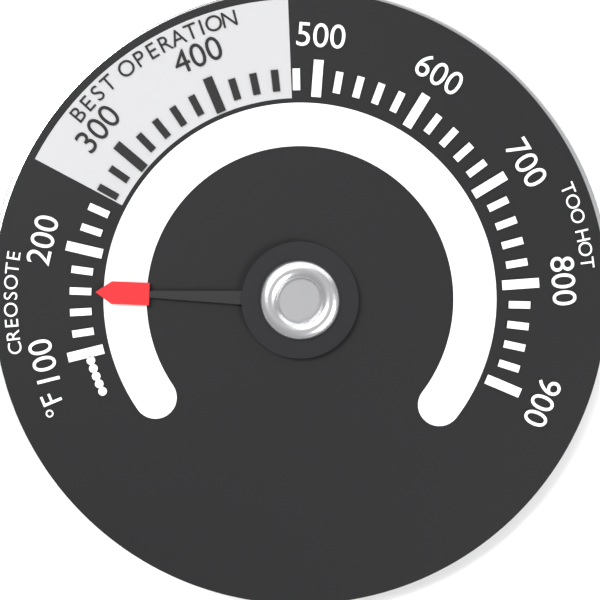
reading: 160 °F
